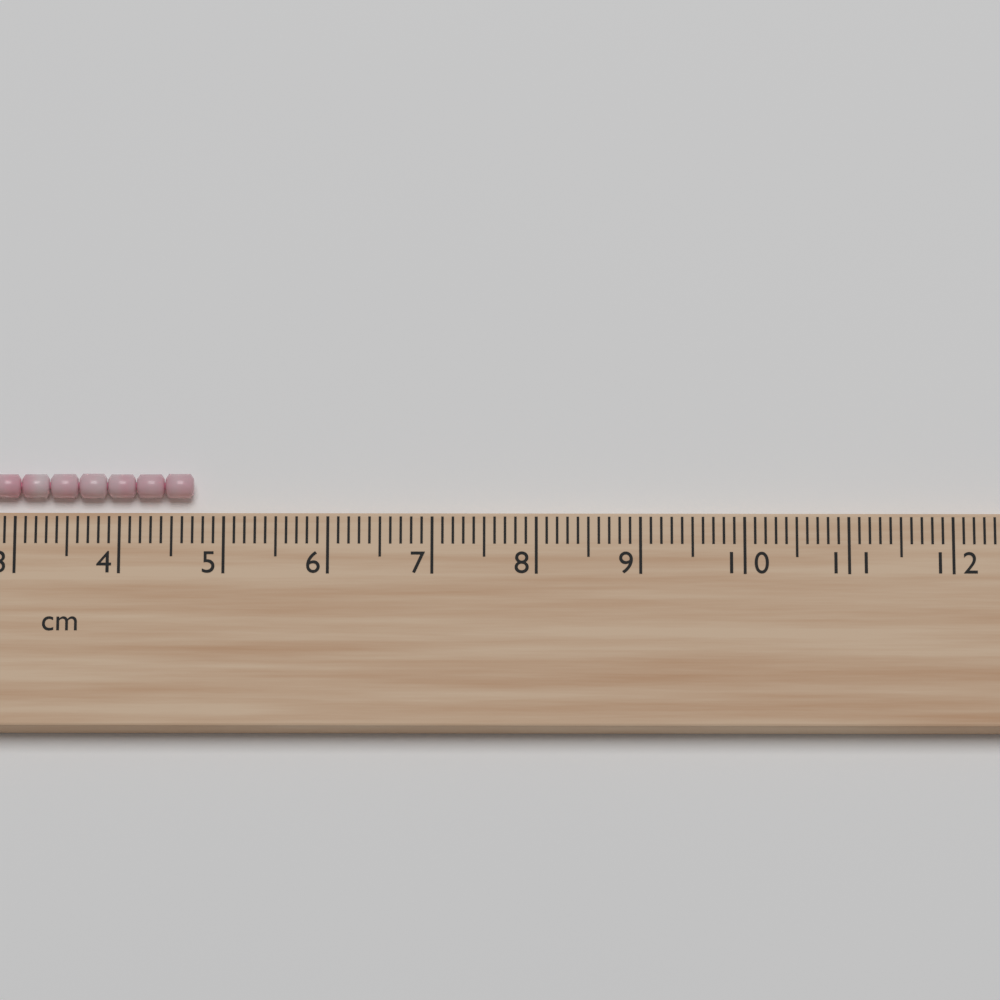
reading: 4.7 cm
